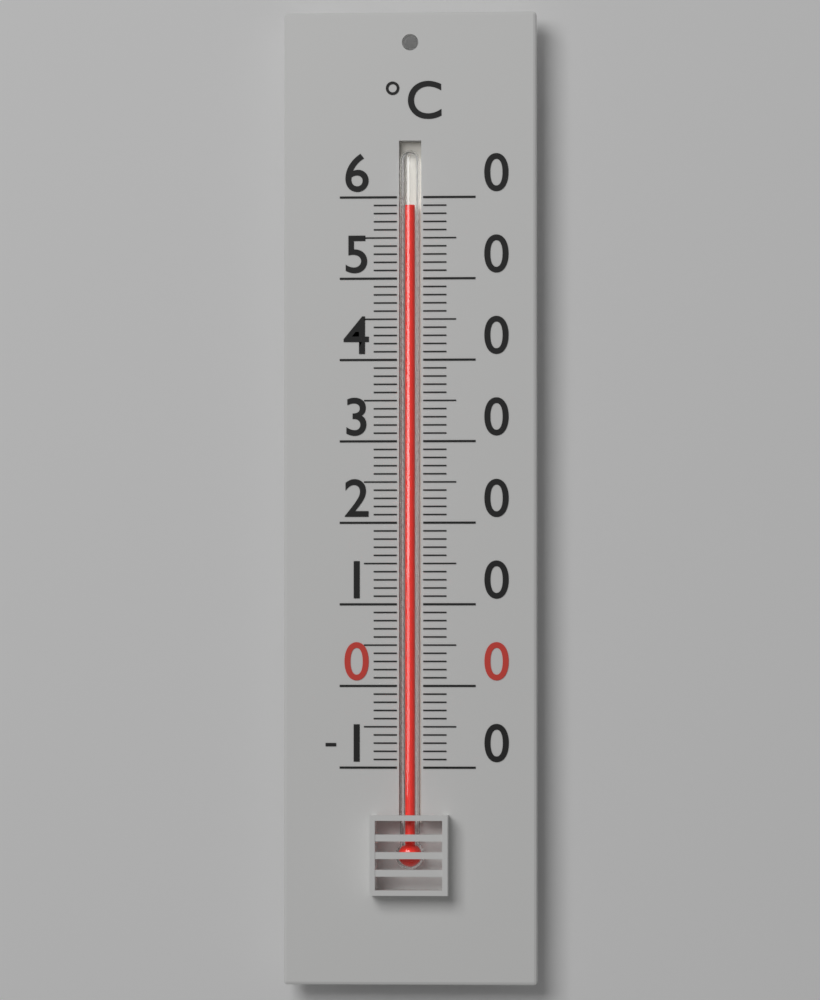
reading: 59 °C
